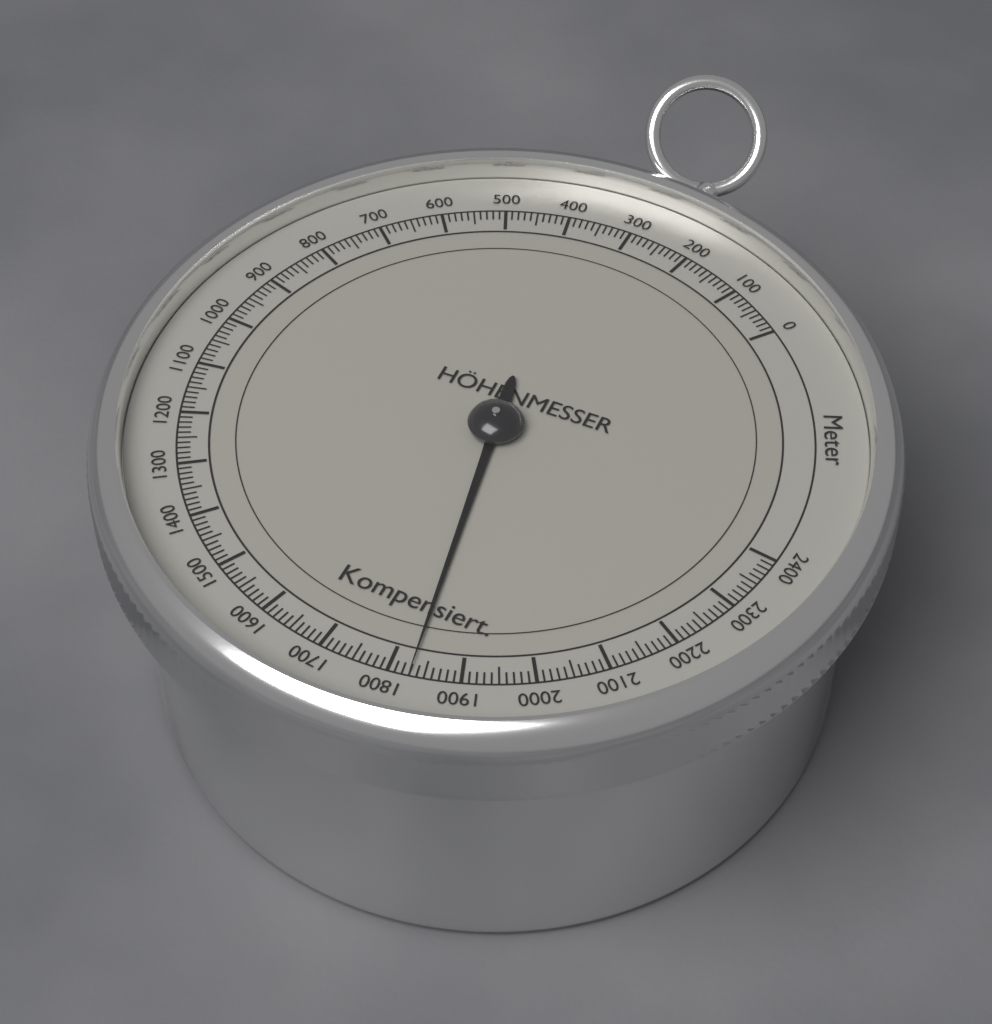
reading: 1830 m
